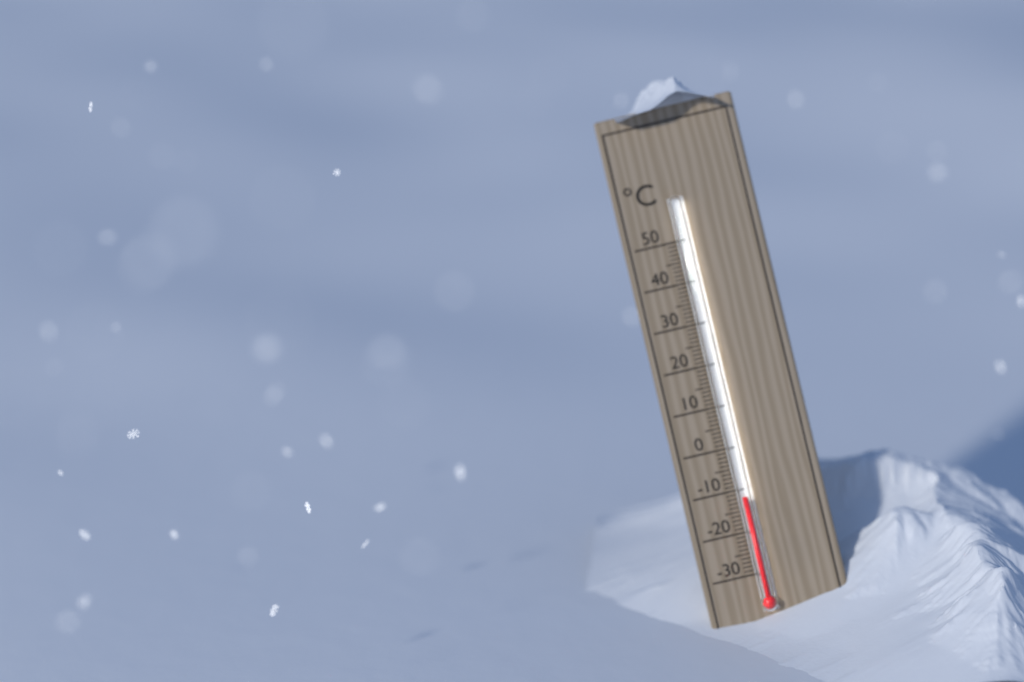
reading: -12 °C
